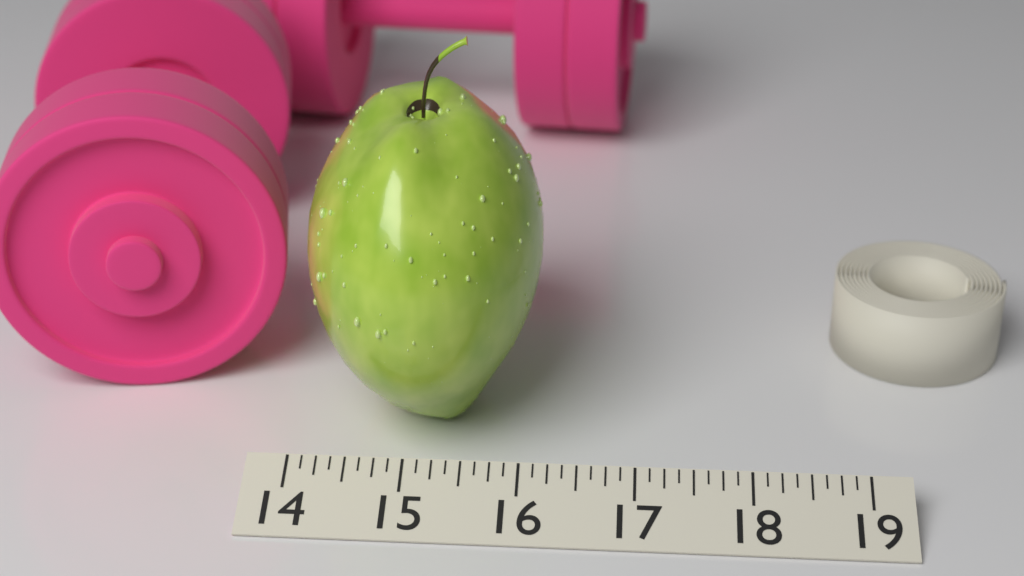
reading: 16.125 (no unit)
